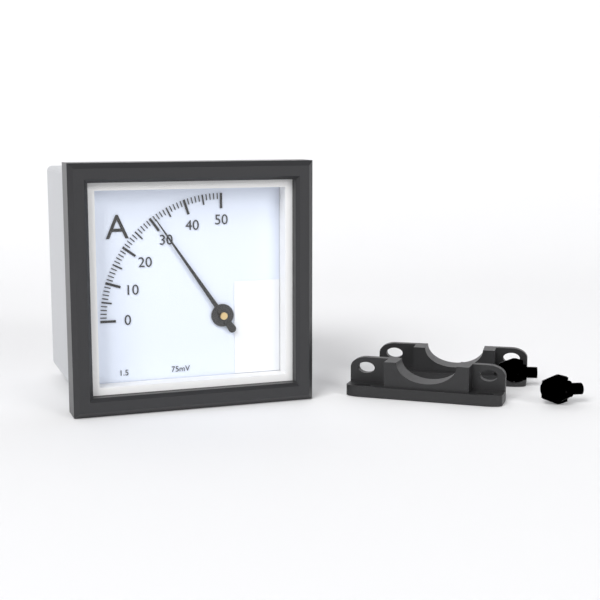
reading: 31 A
